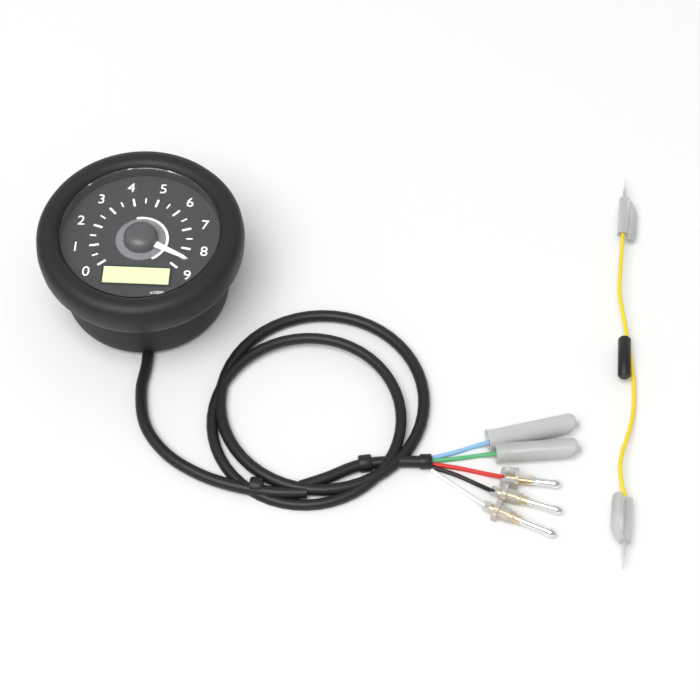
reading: 8.5 x1000r/min
